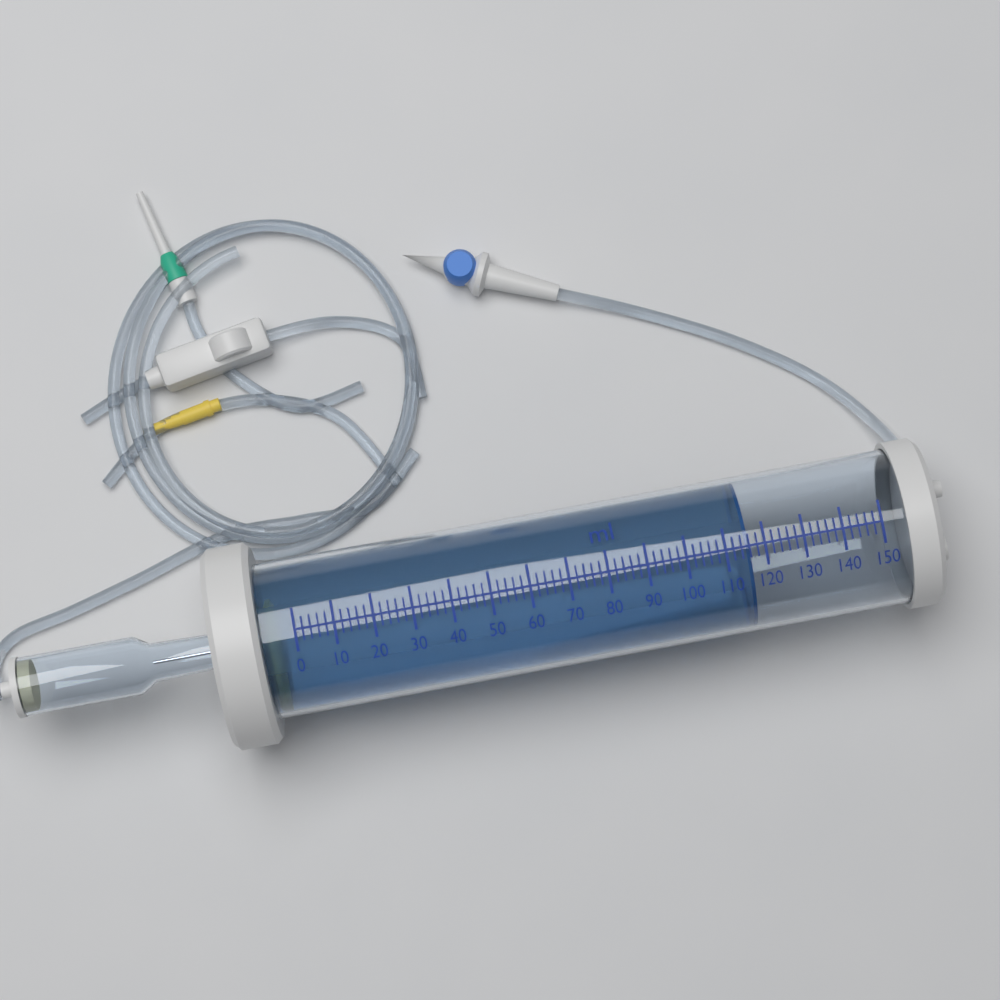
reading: 116 ml
